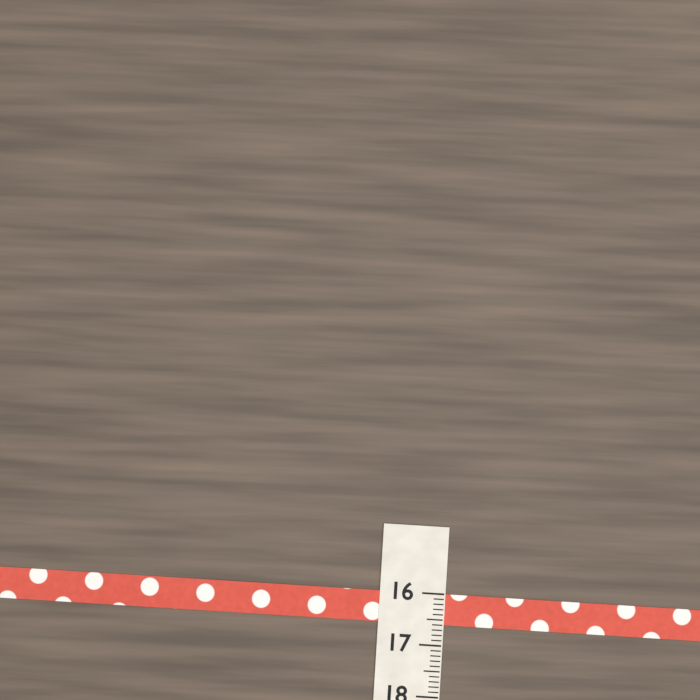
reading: 16.6 (no unit)
